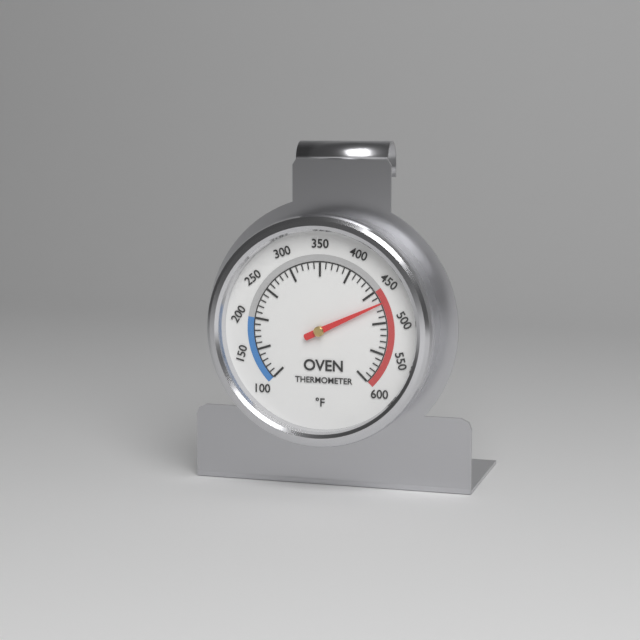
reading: 470 °F
